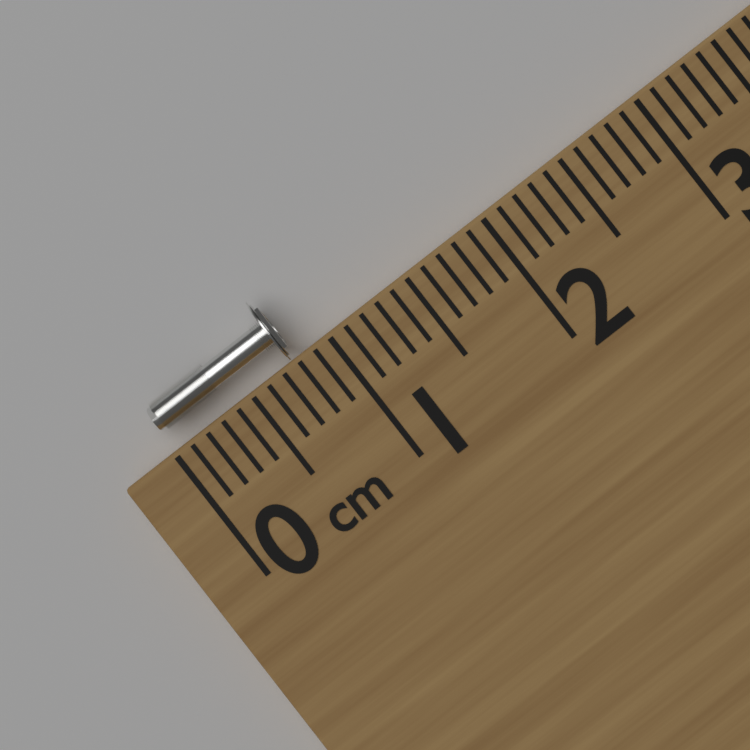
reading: 0.8 cm
